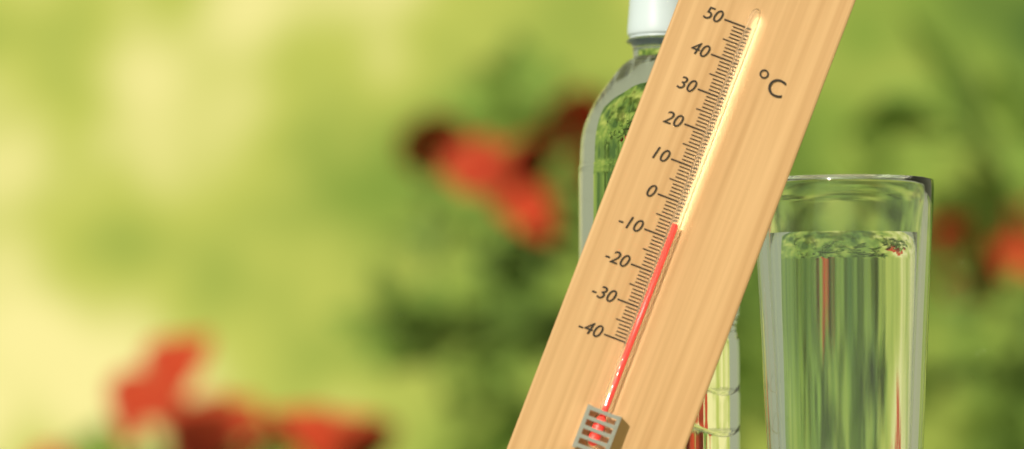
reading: -6 °C
